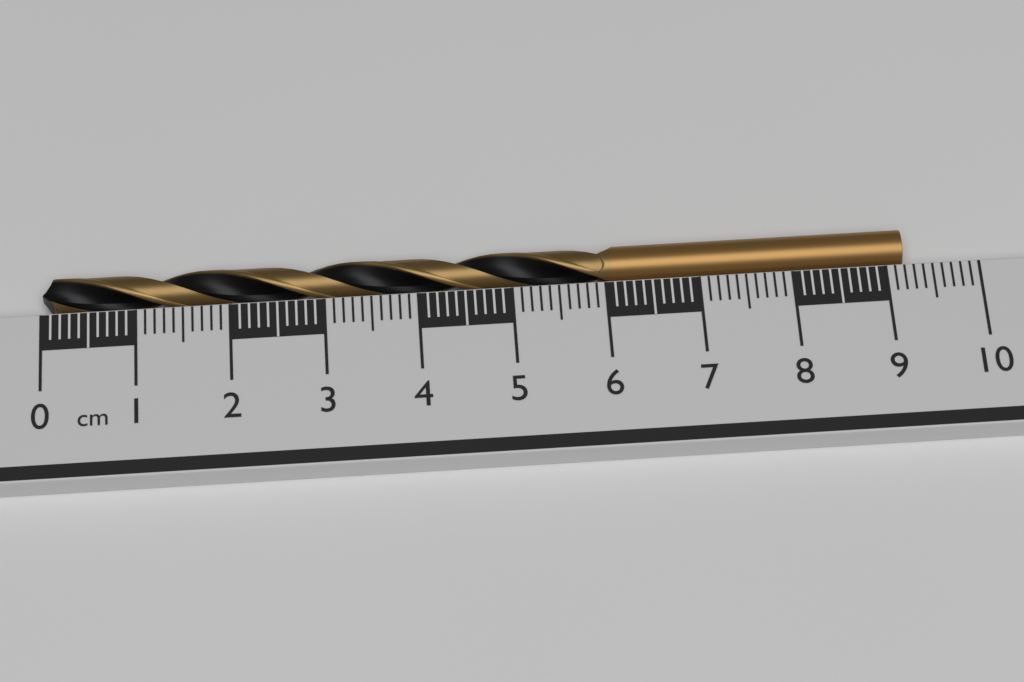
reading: 9.2 cm
